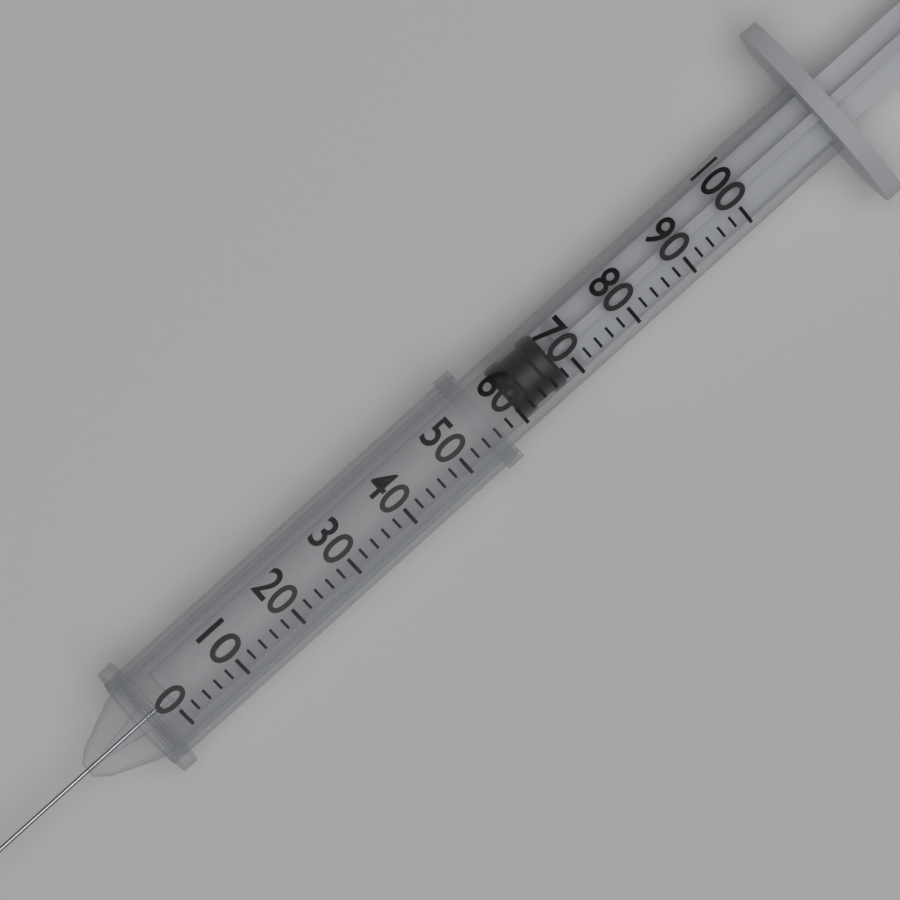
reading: 60 (no unit)
